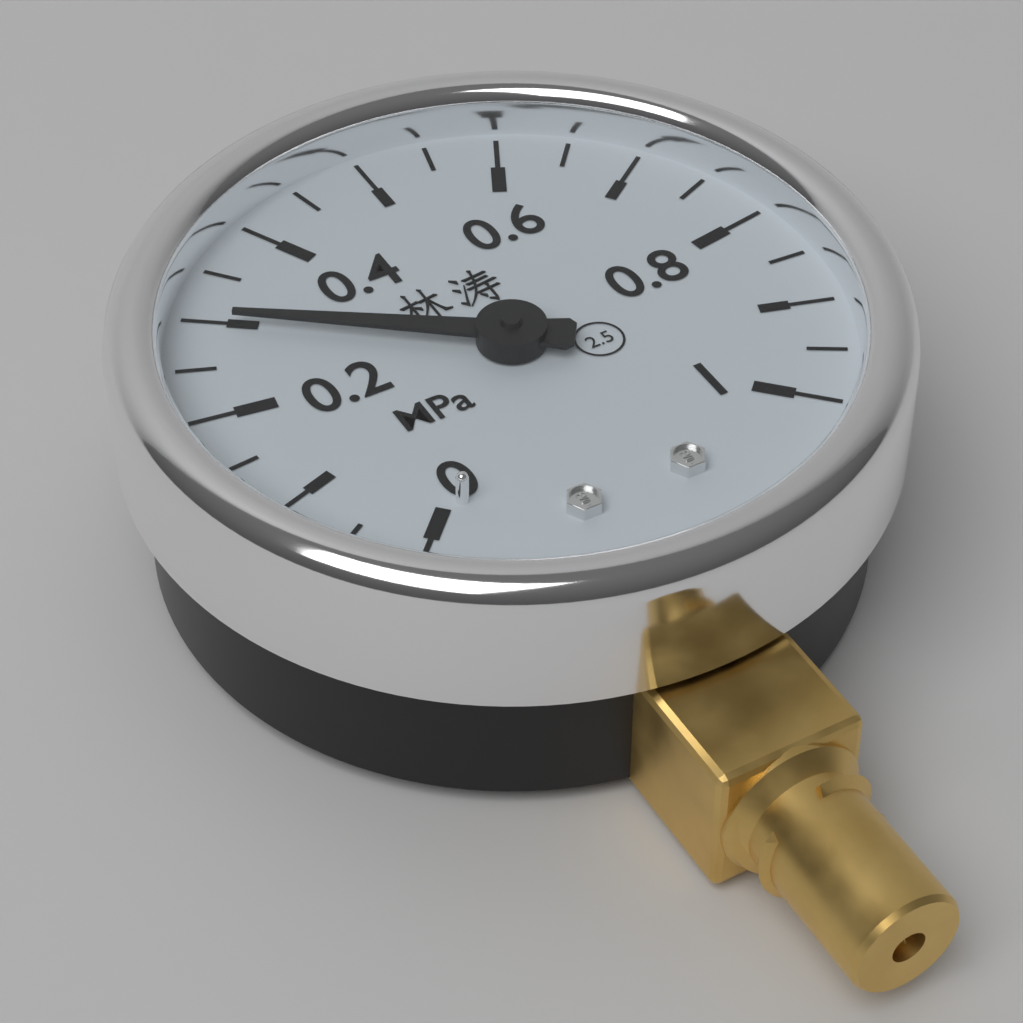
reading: 0.30 MPa
